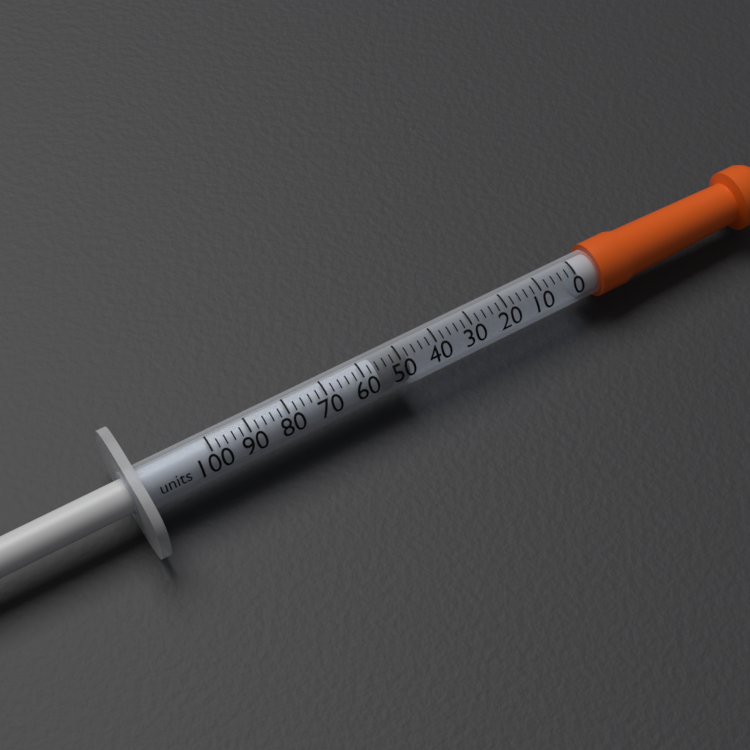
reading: 48 units
